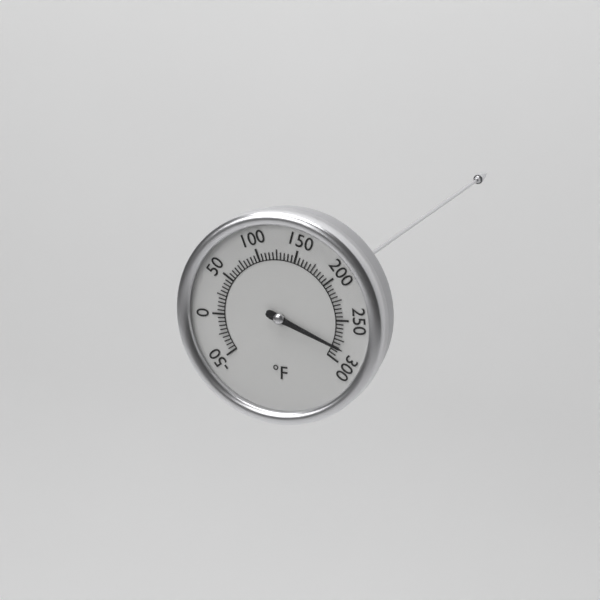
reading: 285 °F
